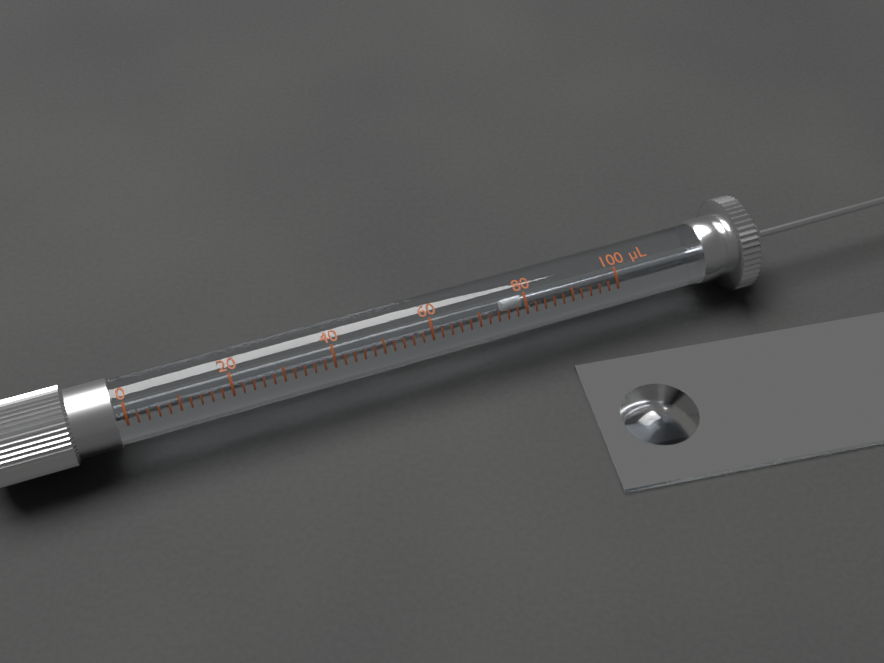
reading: 76 µL
